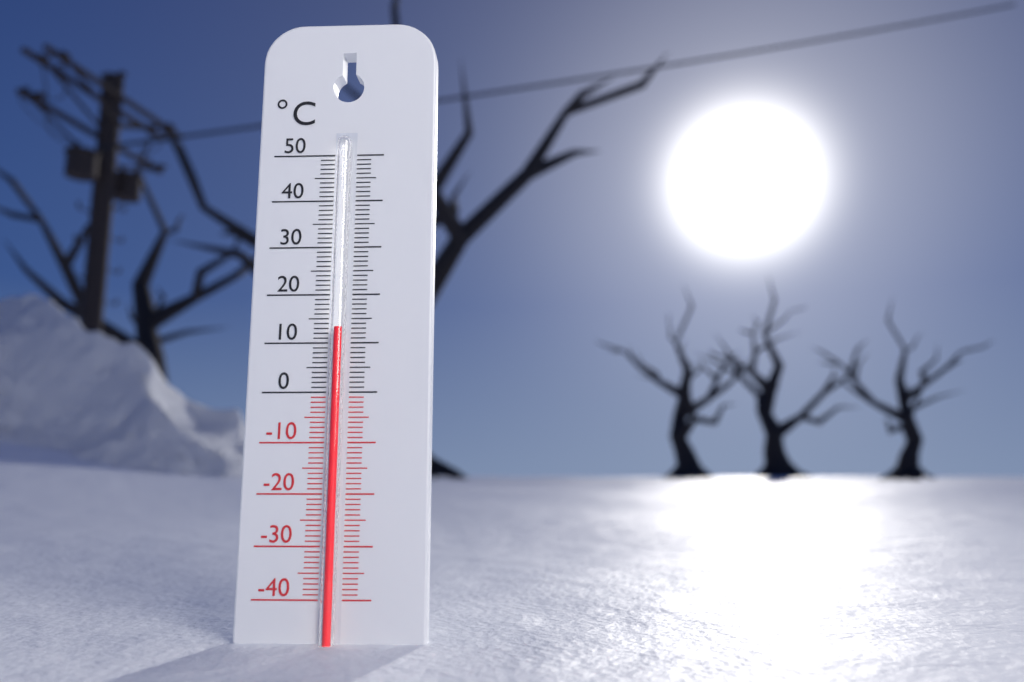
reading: 13 °C
